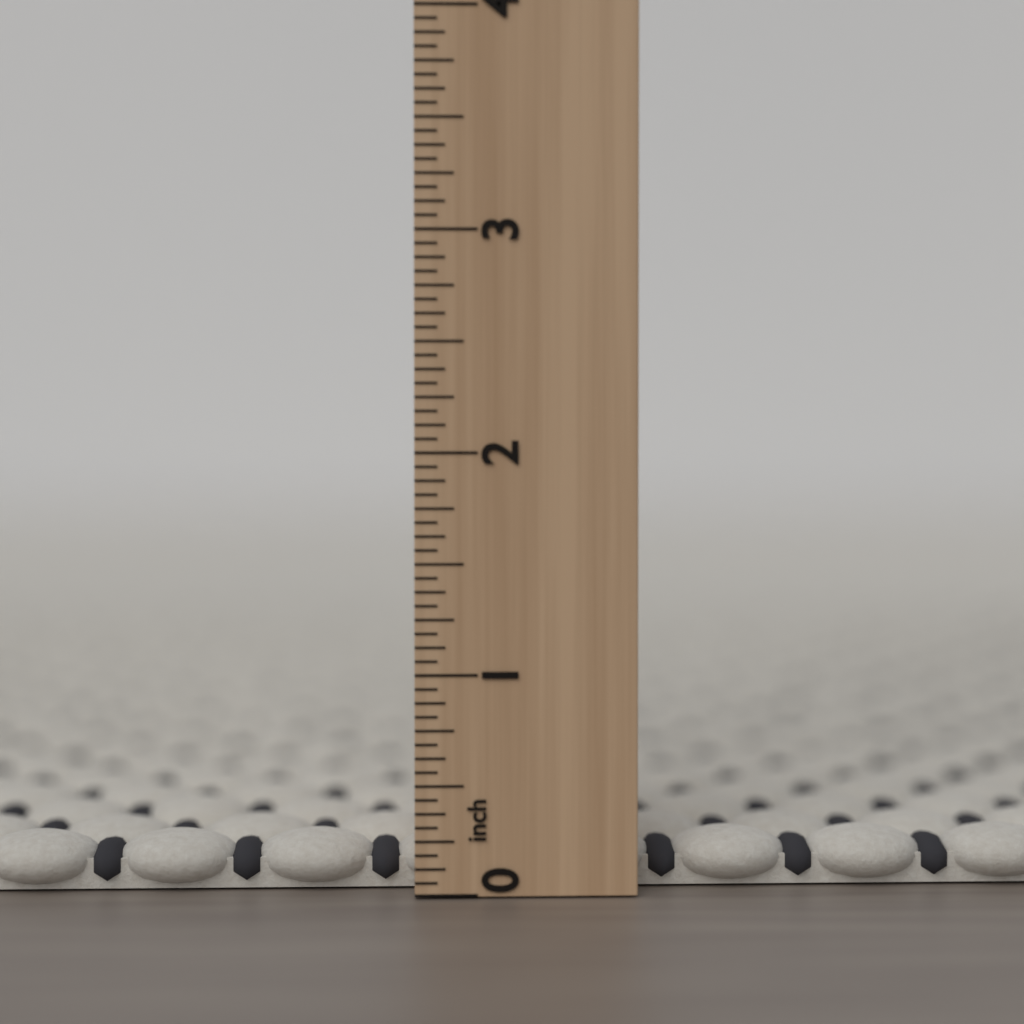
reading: 0.2500 inch
